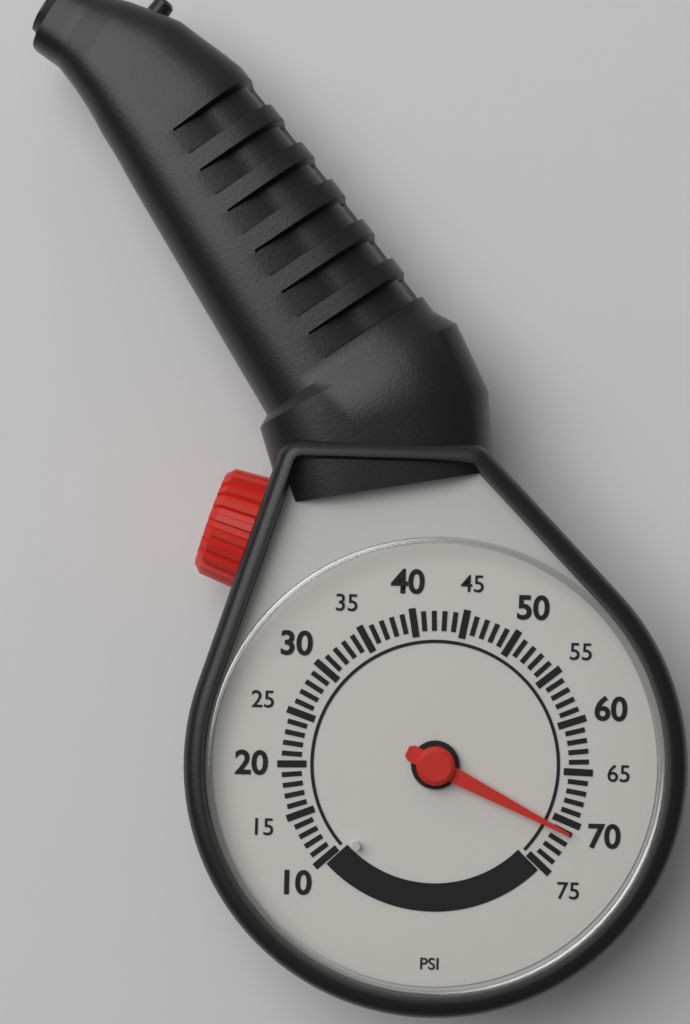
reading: 71 psi
